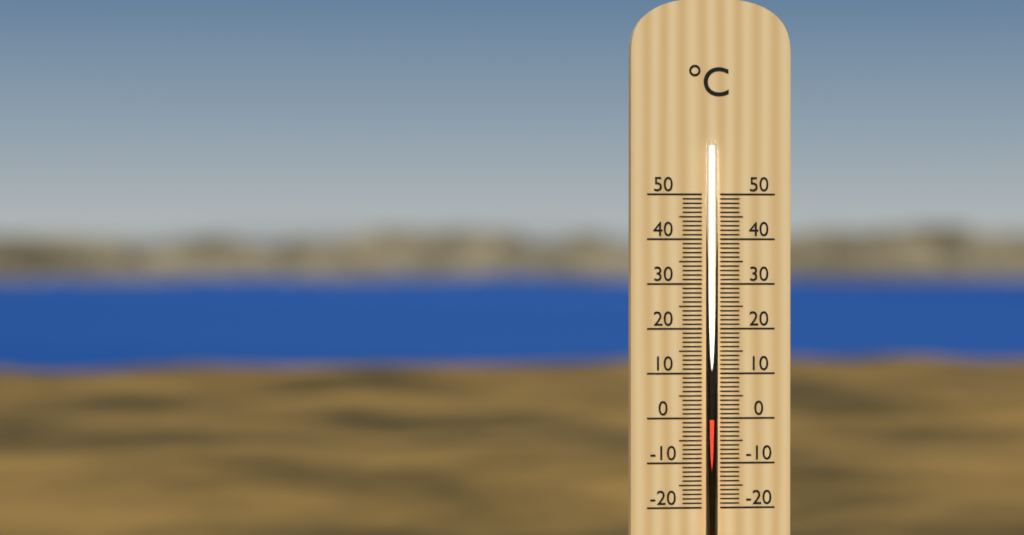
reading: 0 °C
